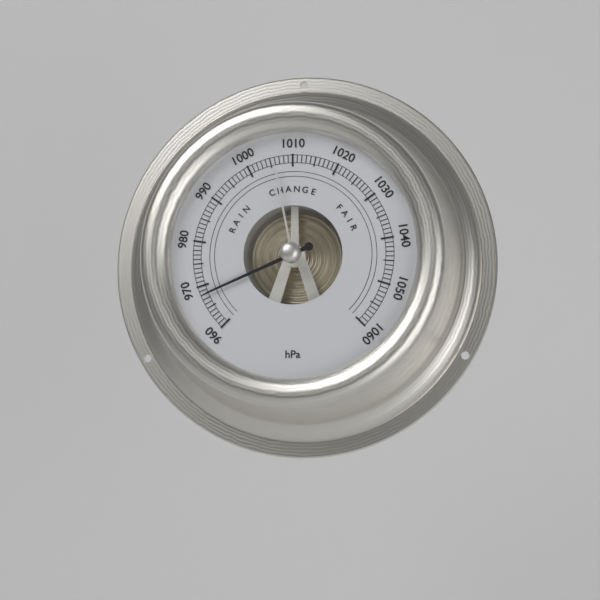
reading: 968 hPa
